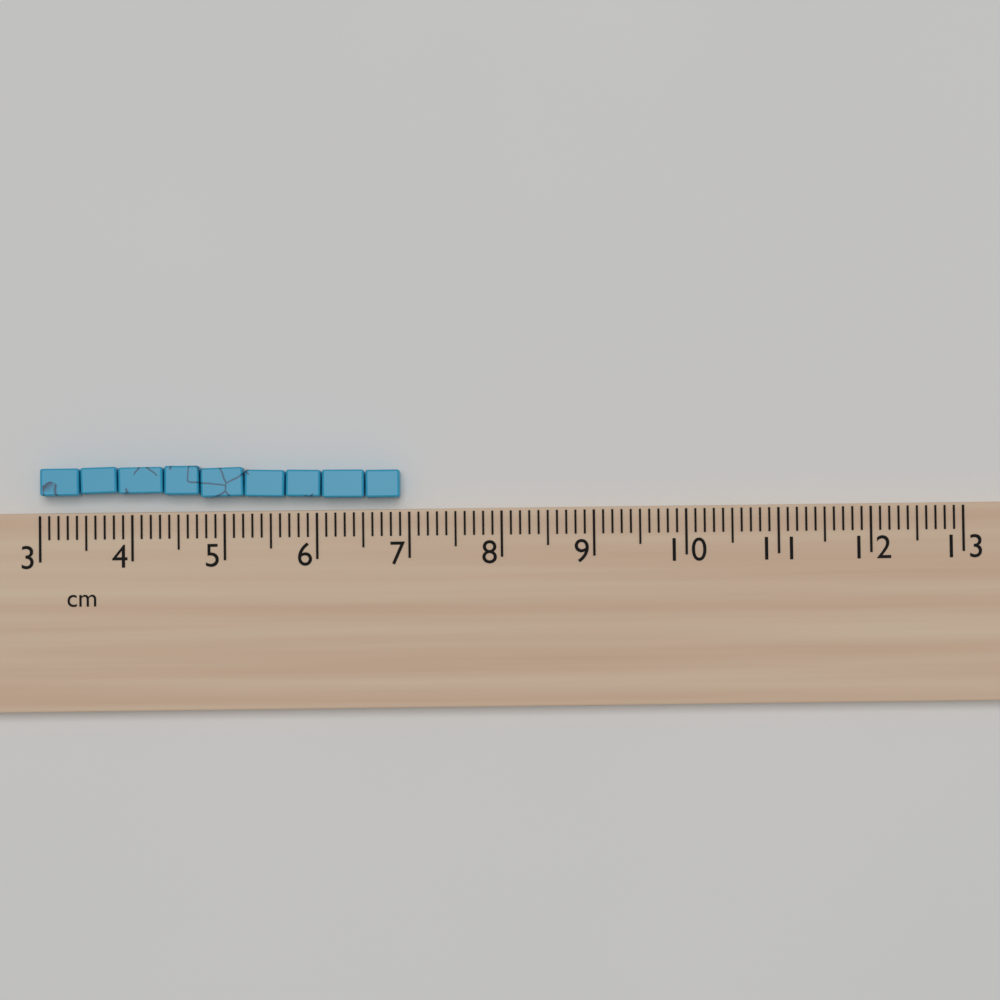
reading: 6.9 cm
